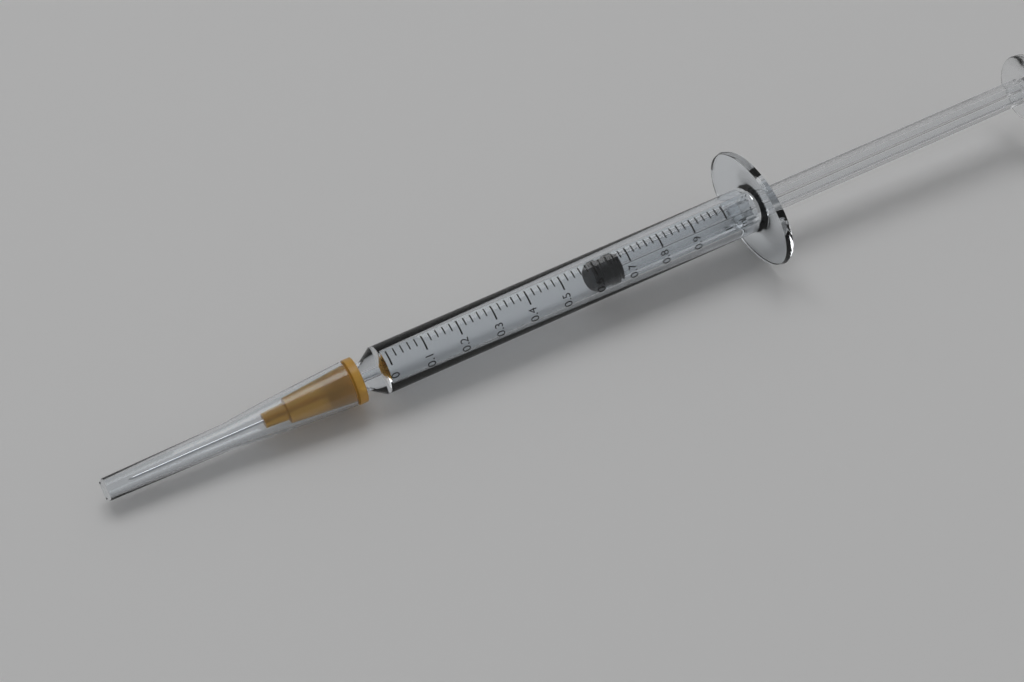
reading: 0.60 ml
